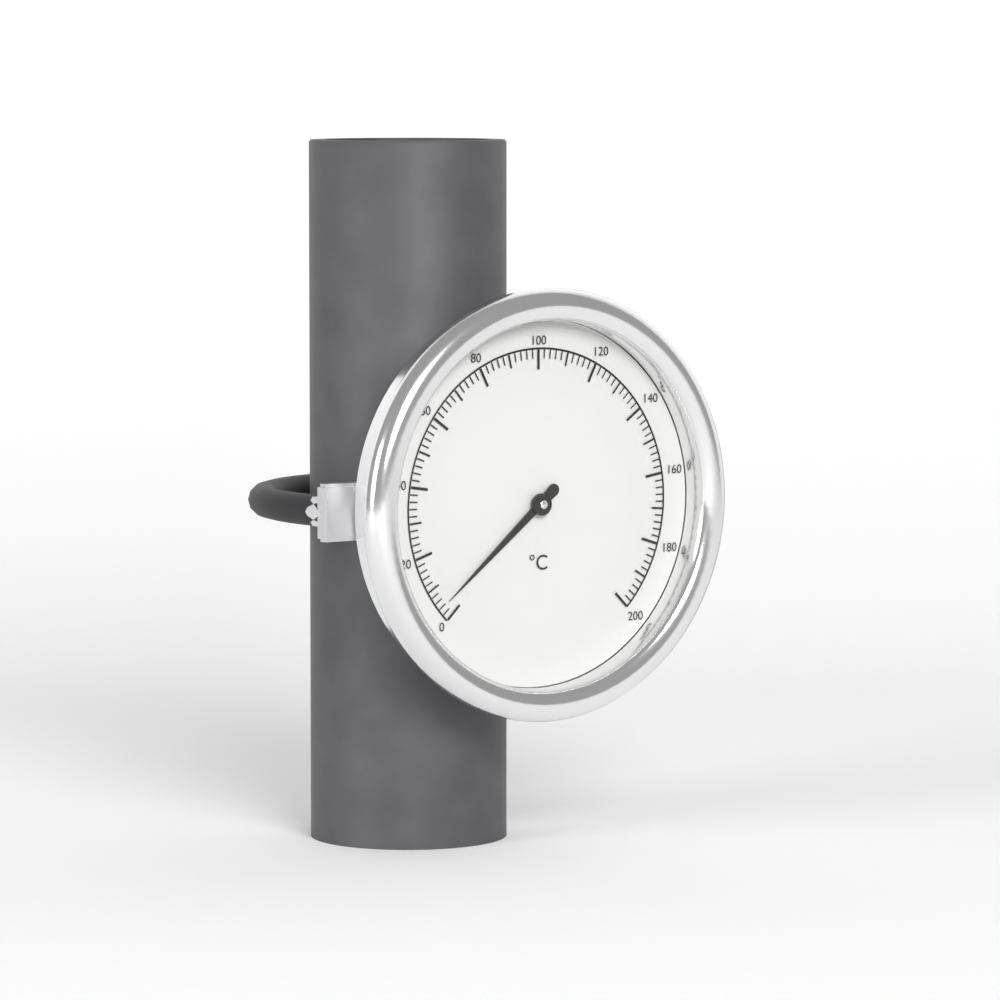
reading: 4 °C
